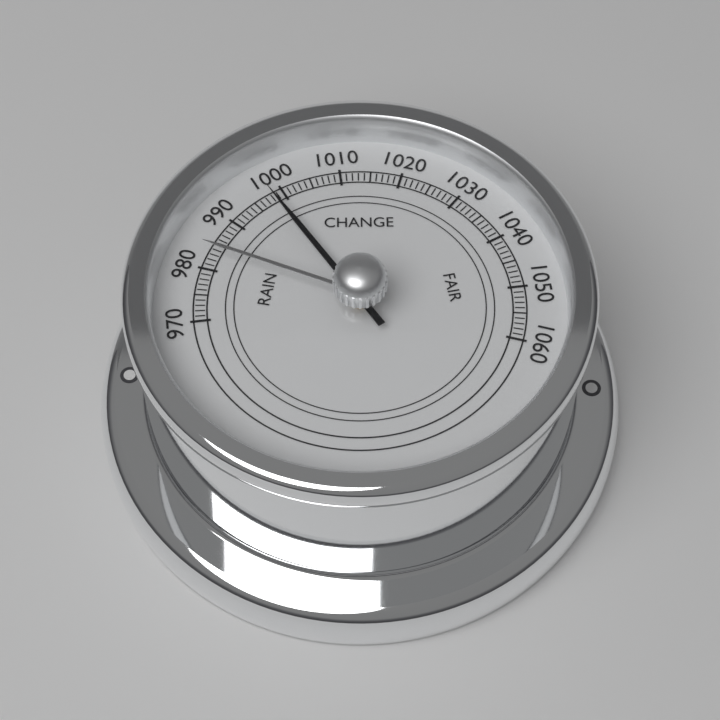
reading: 998 (no unit)
